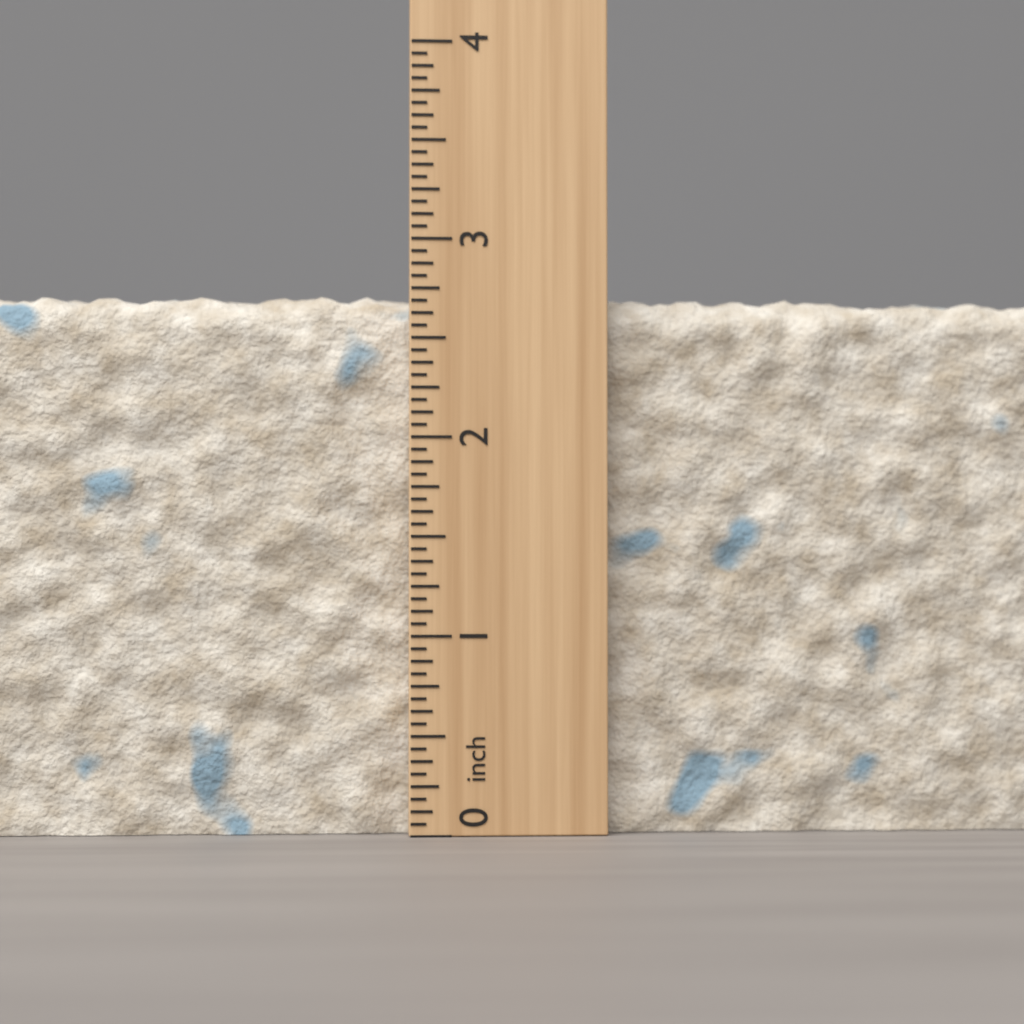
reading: 2.7500 inch
